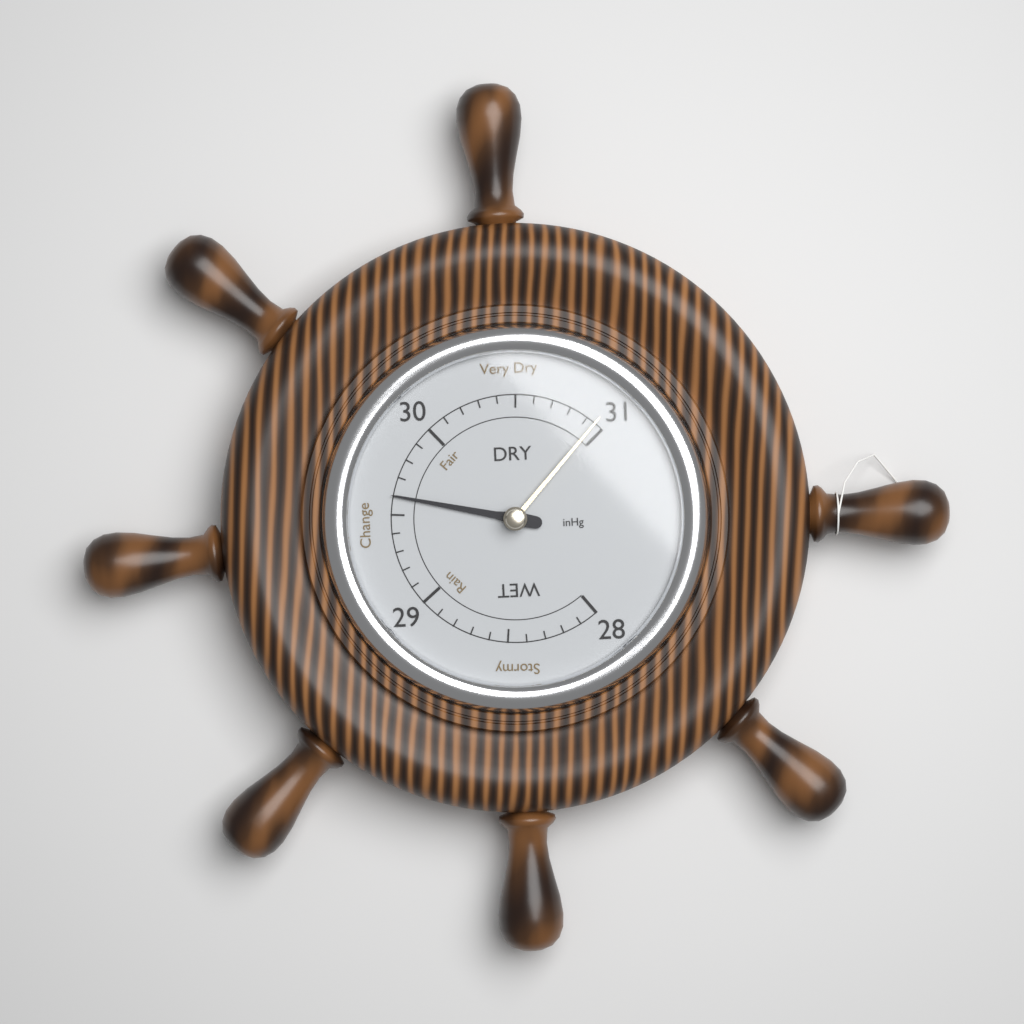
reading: 29.6 inHg
